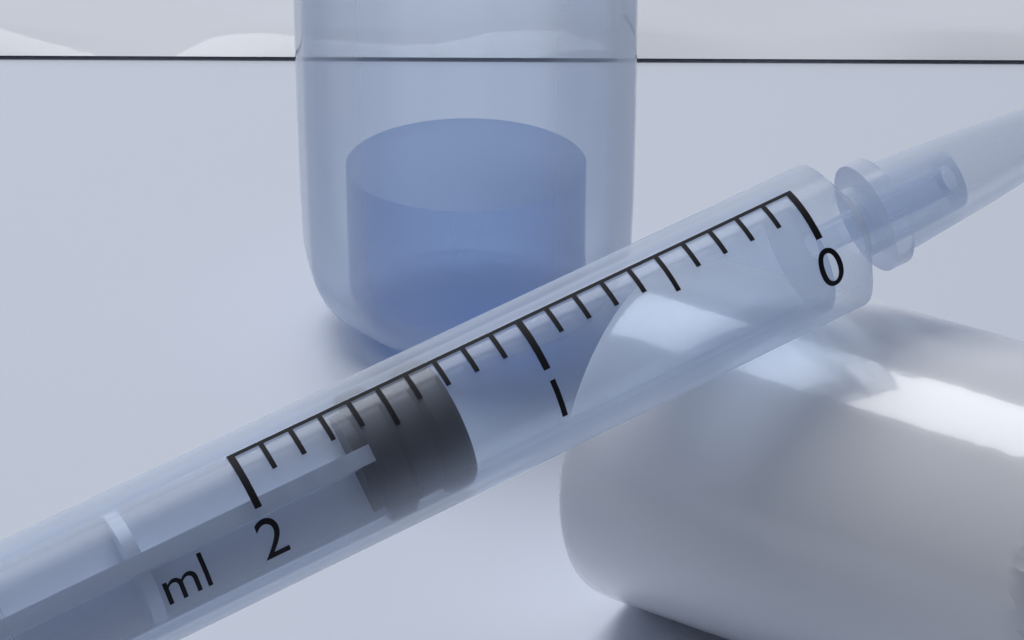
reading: 1.3 ml
